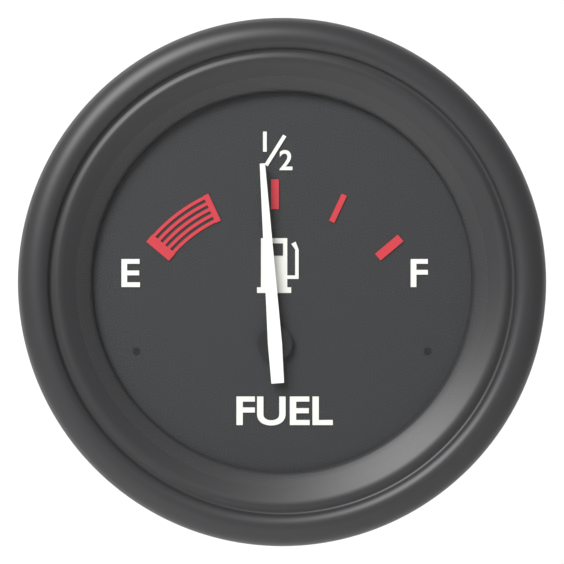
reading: 0.46 (no unit)
